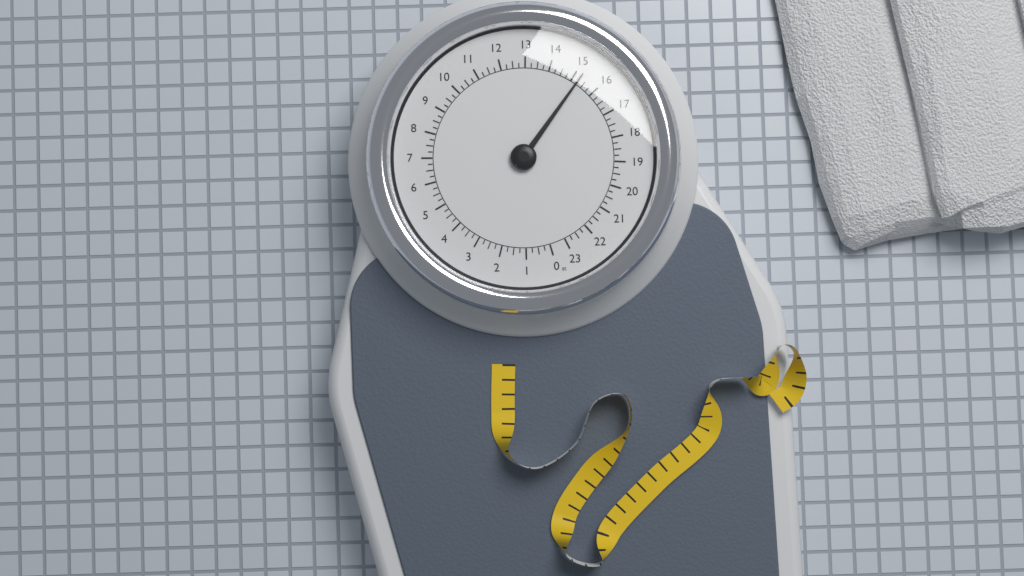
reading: 15.25 st
